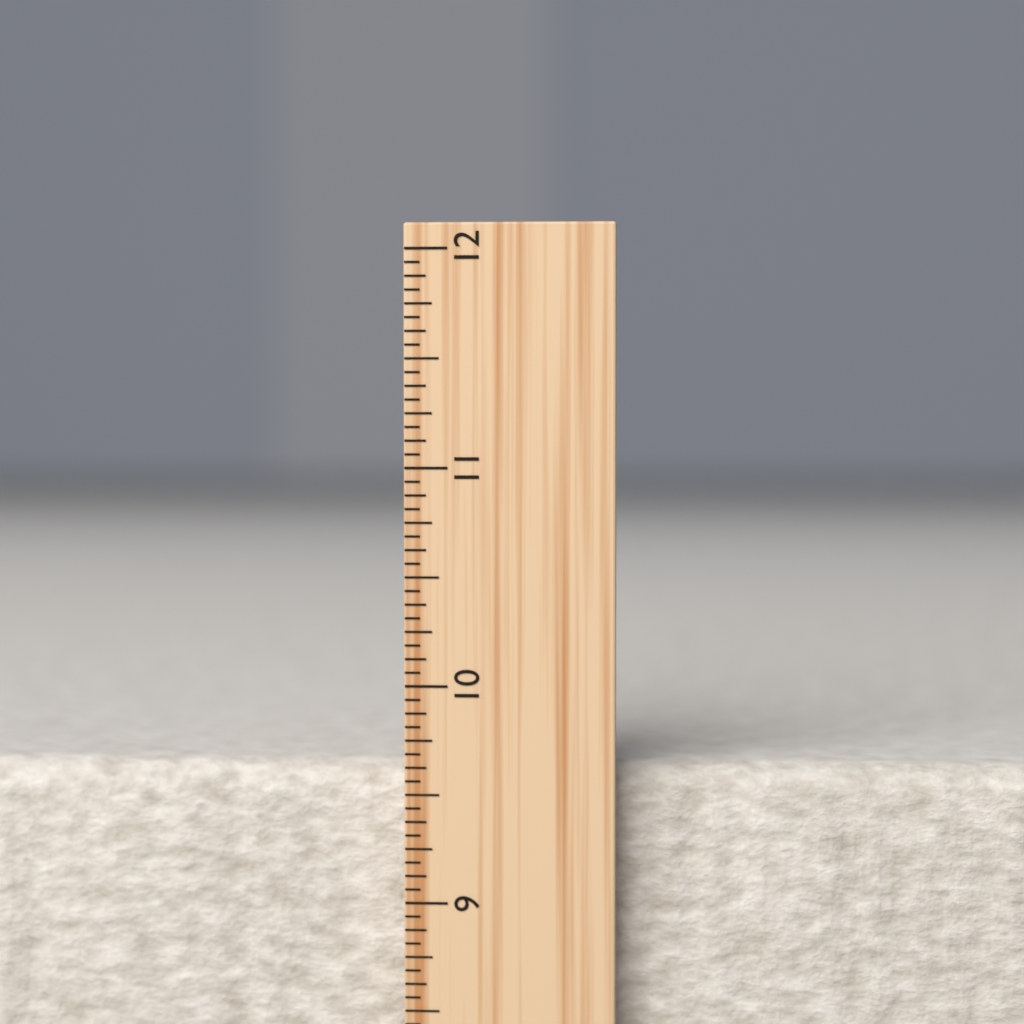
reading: 9.6250 inch
